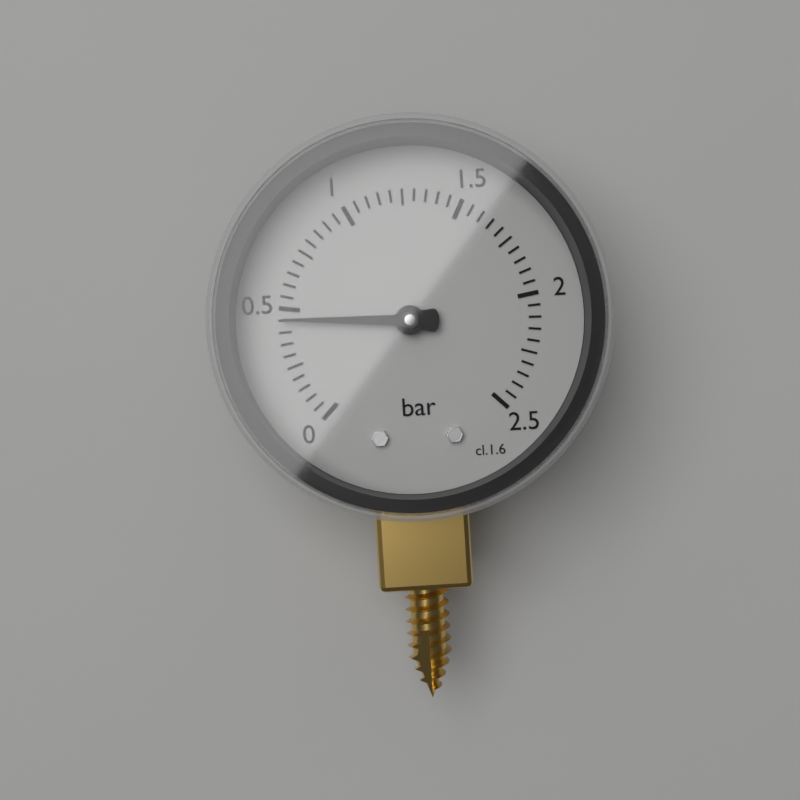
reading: 0.45 bar
